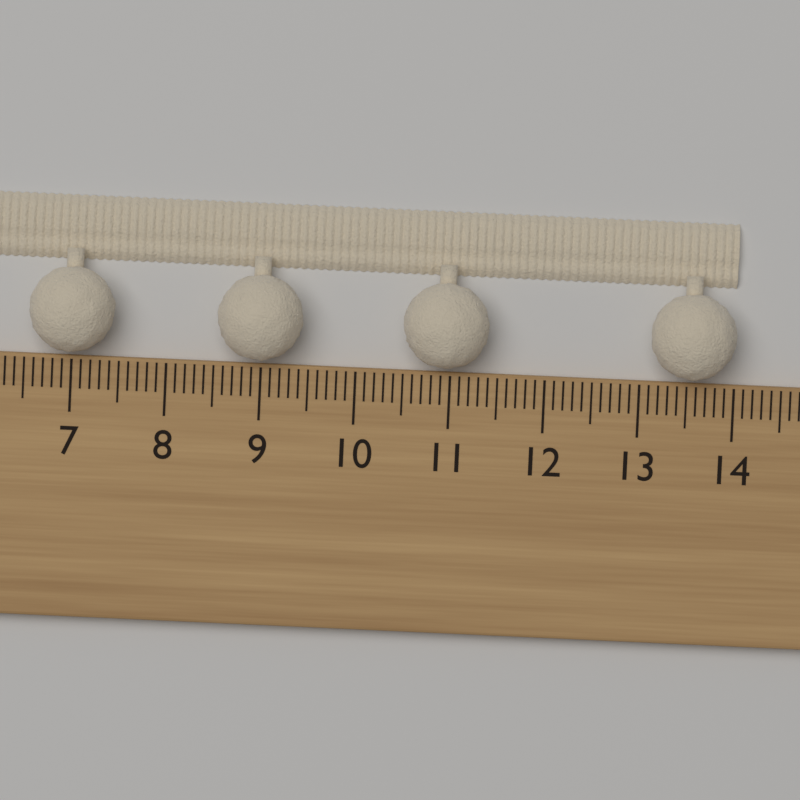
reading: 14.0 cm
